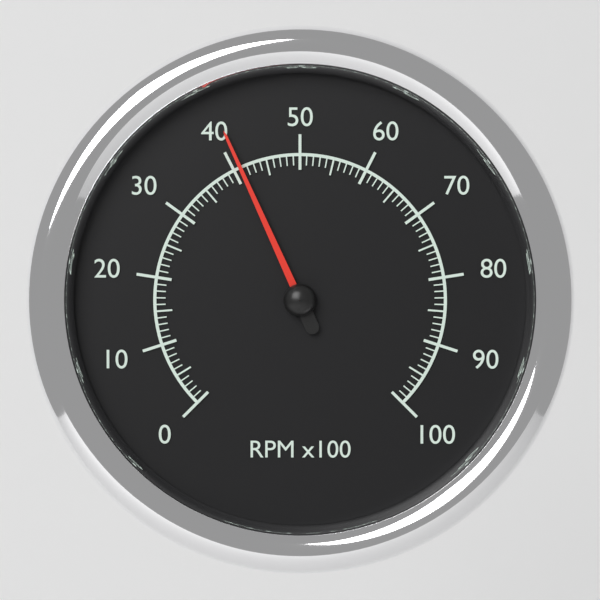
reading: 41 RPM x100
